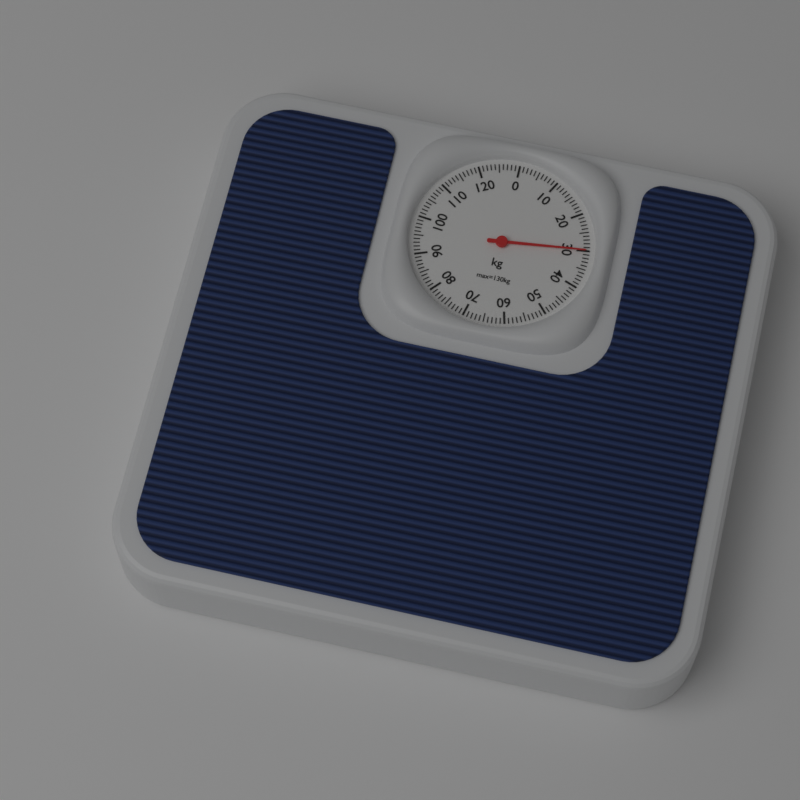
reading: 30 kg
